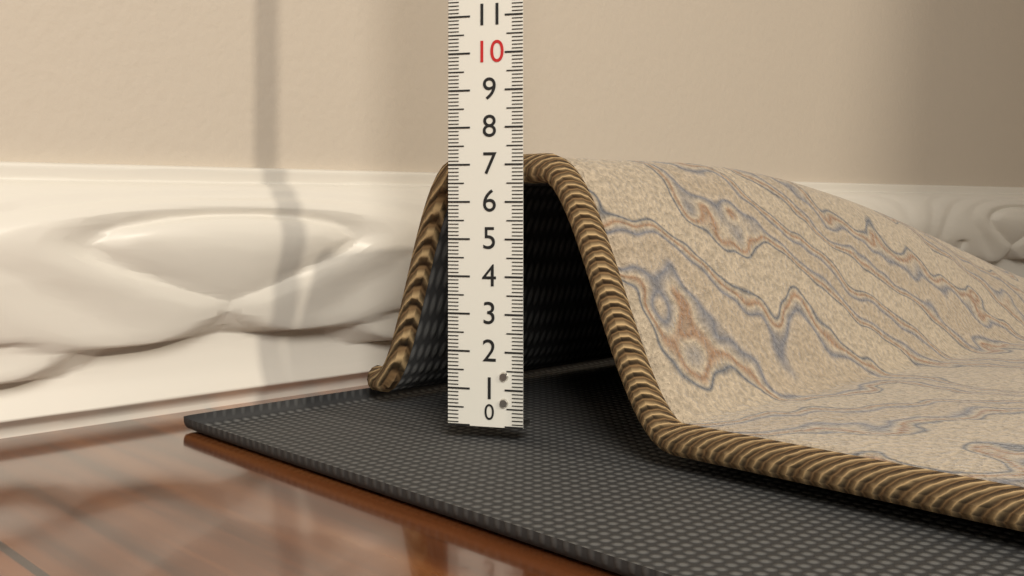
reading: 7.3 (no unit)
